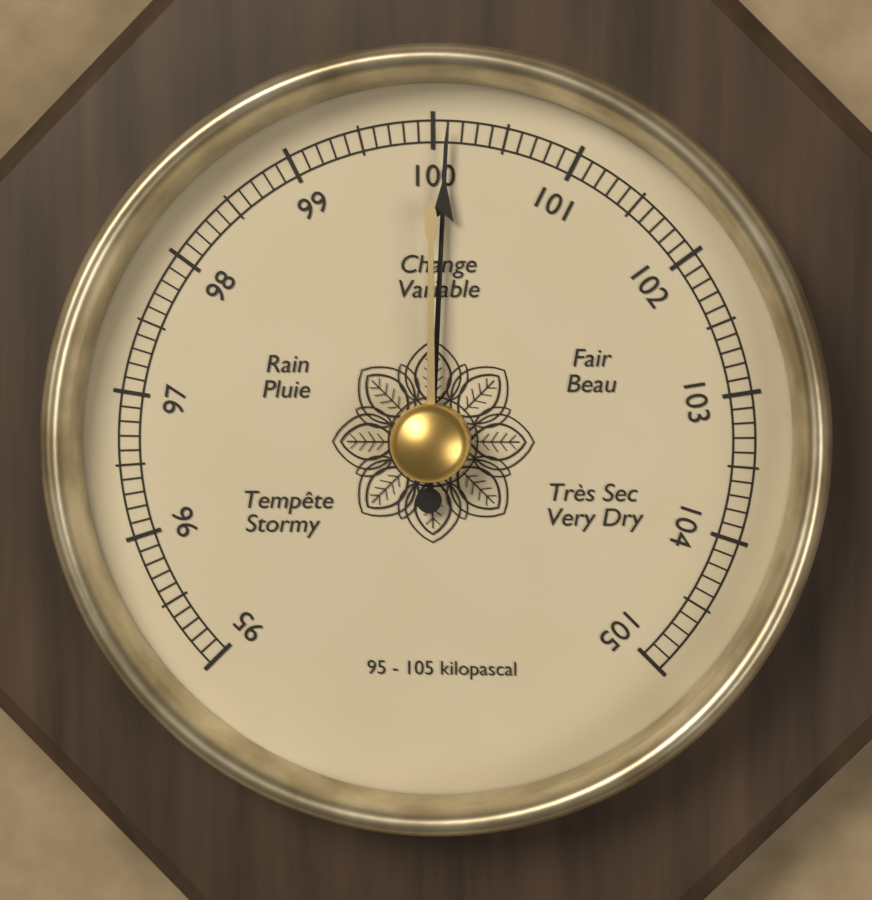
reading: 100.1 kPa
